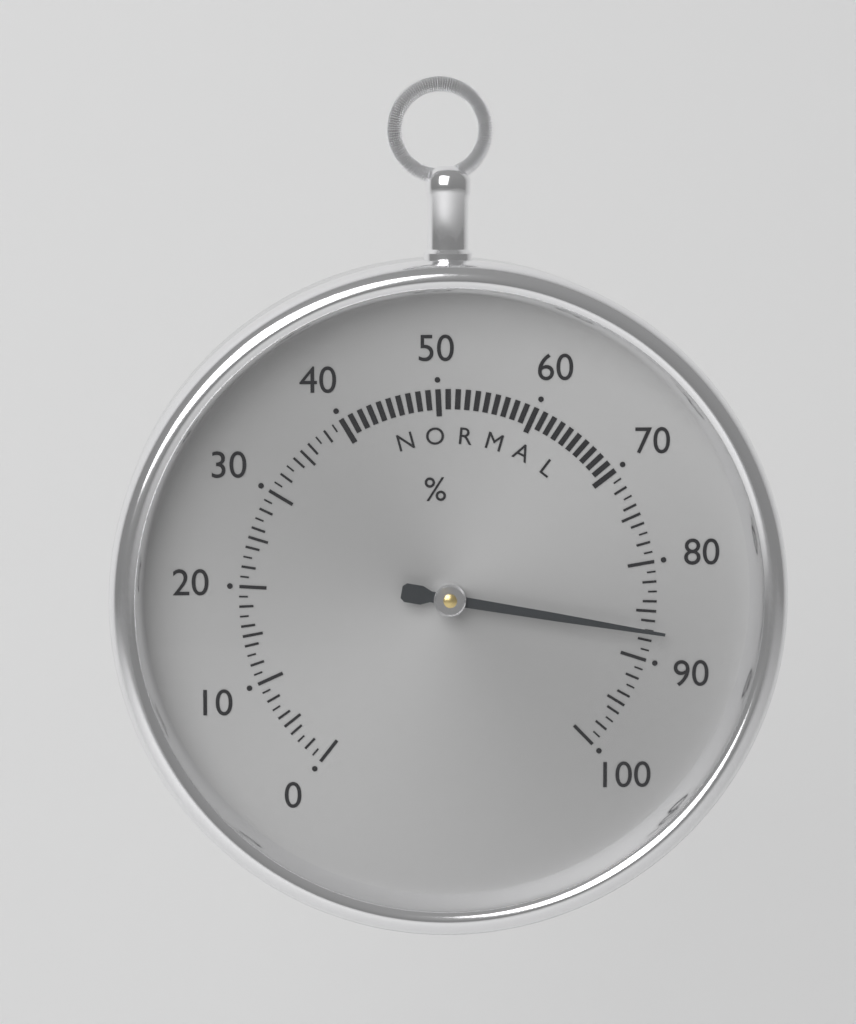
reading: 87 %
